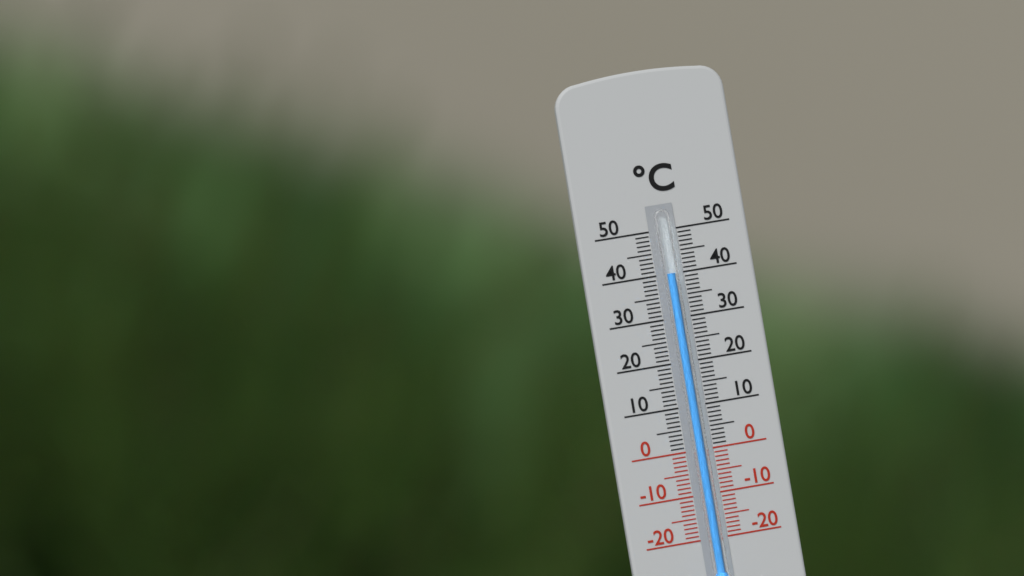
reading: 40 °C
